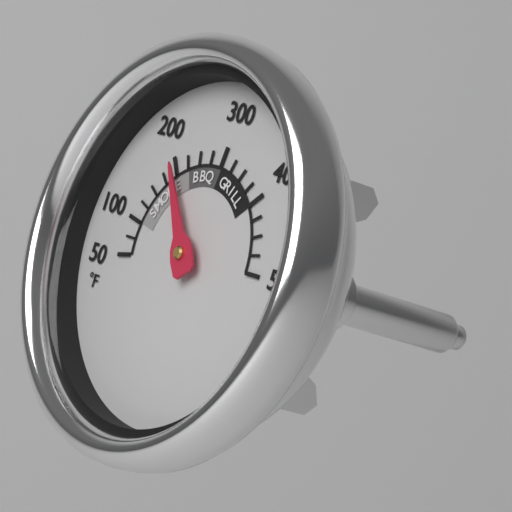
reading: 200 °F
